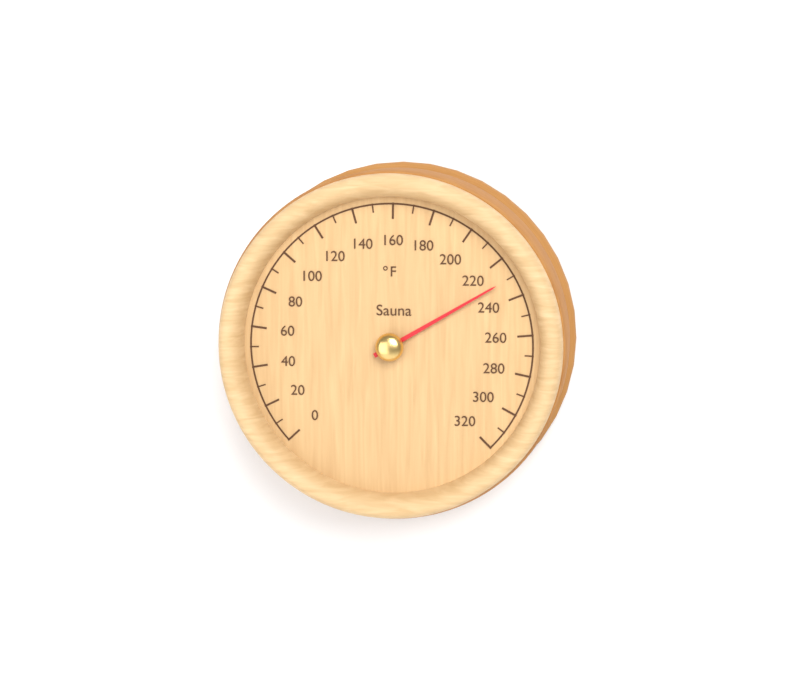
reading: 230 °F
